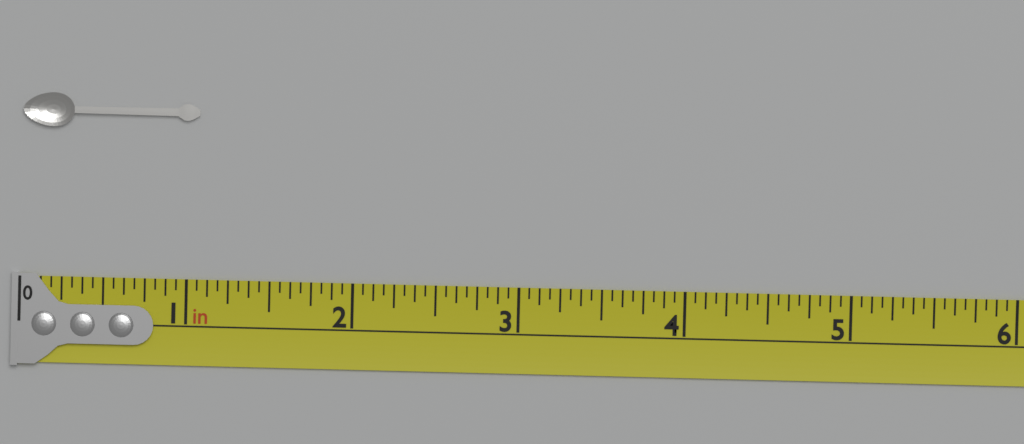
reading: 1.0625 in
